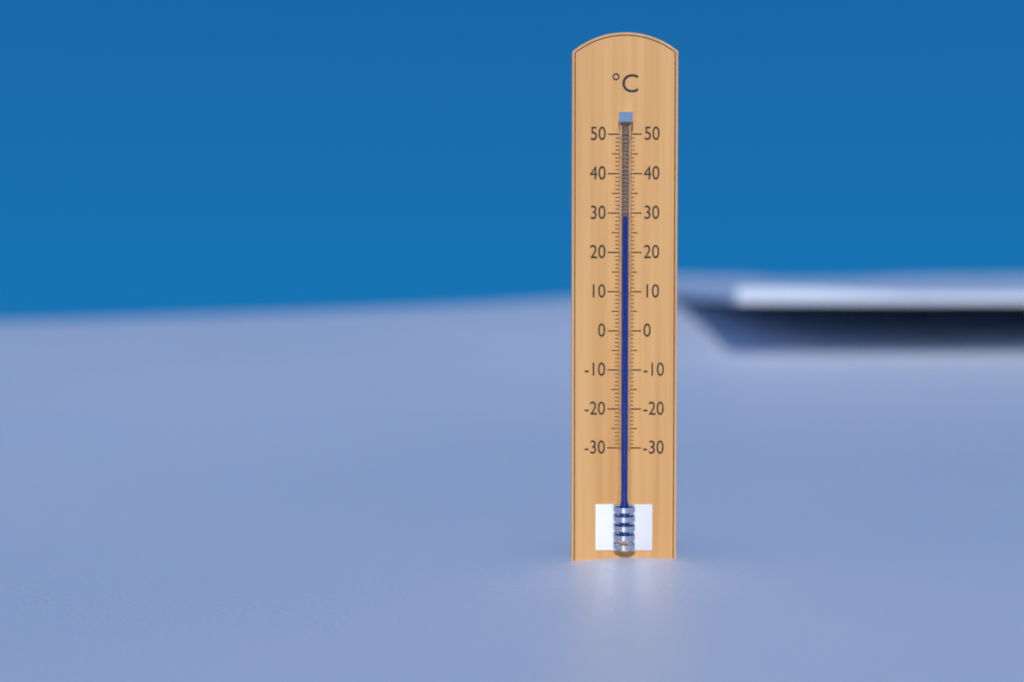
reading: 29 °C
